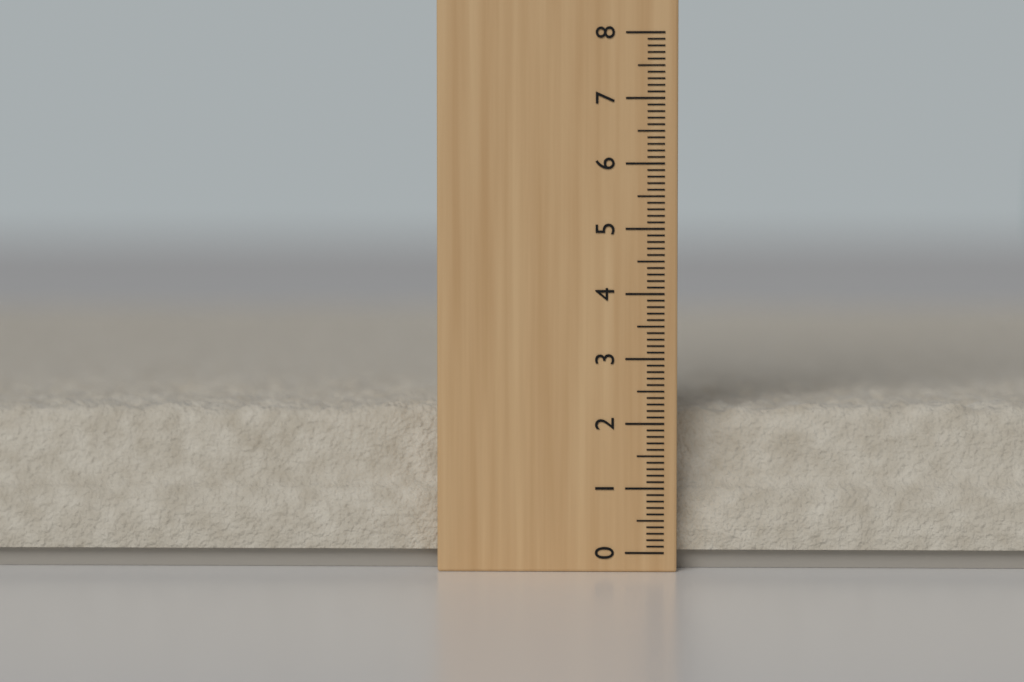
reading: 2.3 (no unit)
